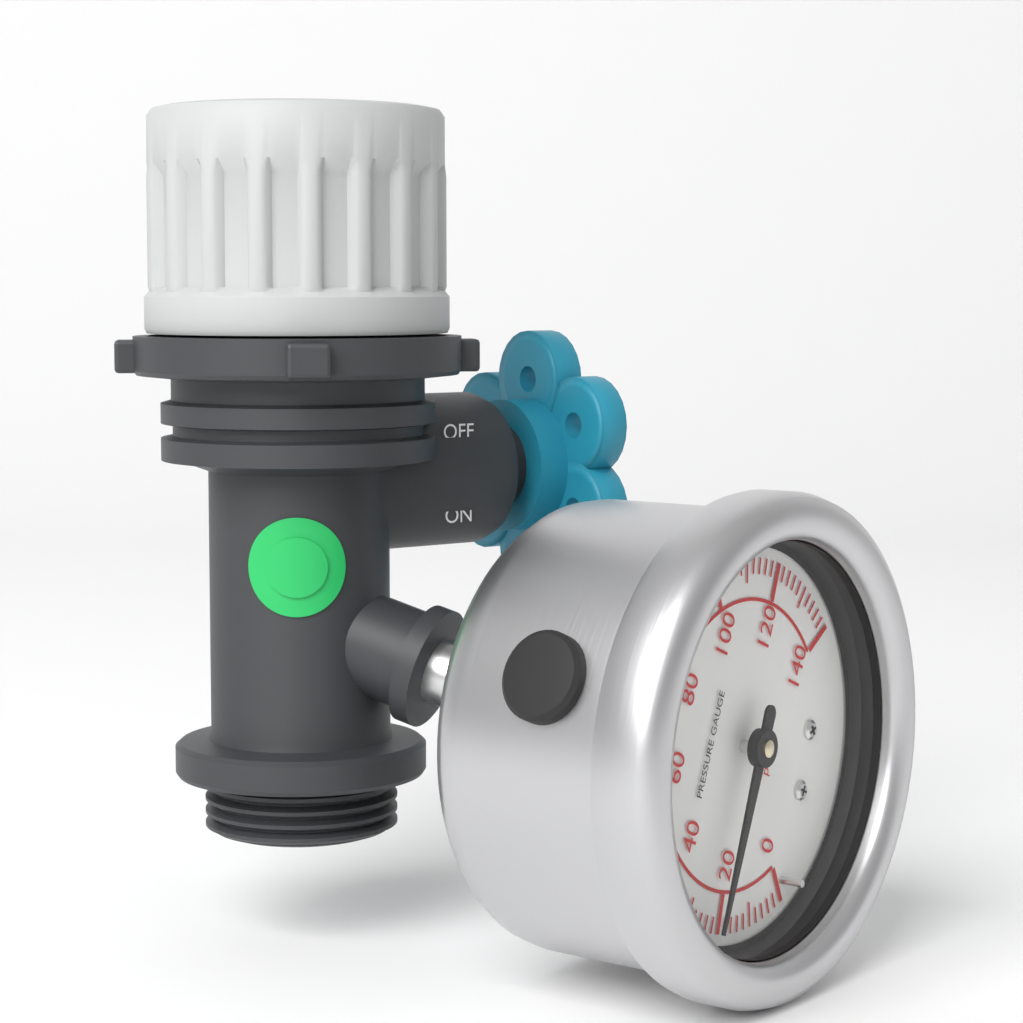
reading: 24 psi
